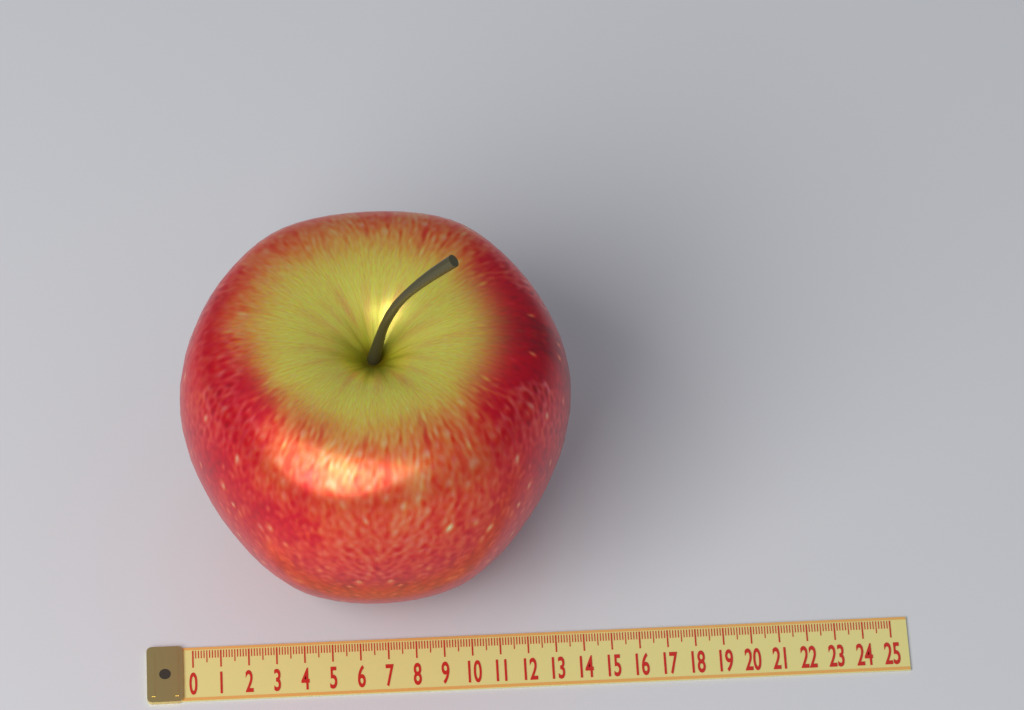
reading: 13.8 (no unit)
